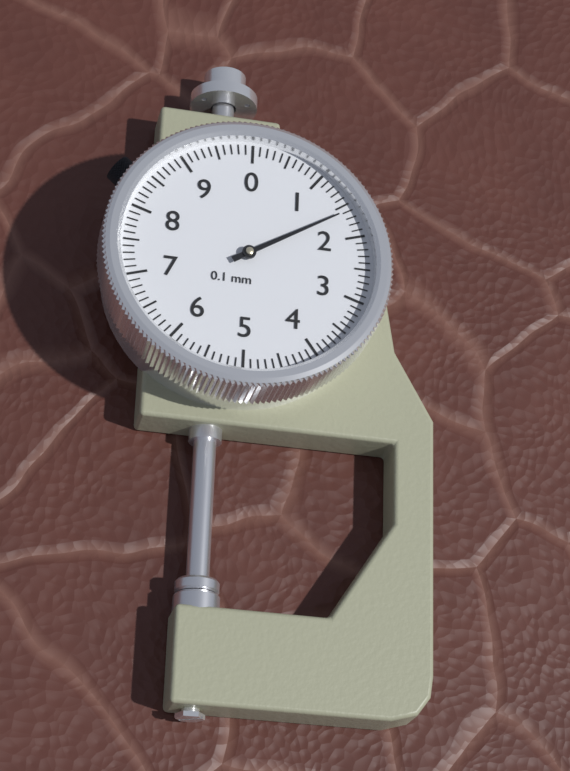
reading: 1.6 mm
